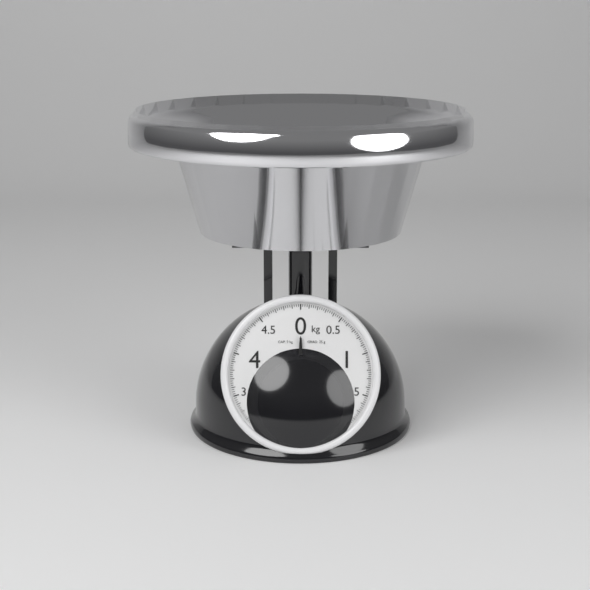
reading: 0.000 kg
